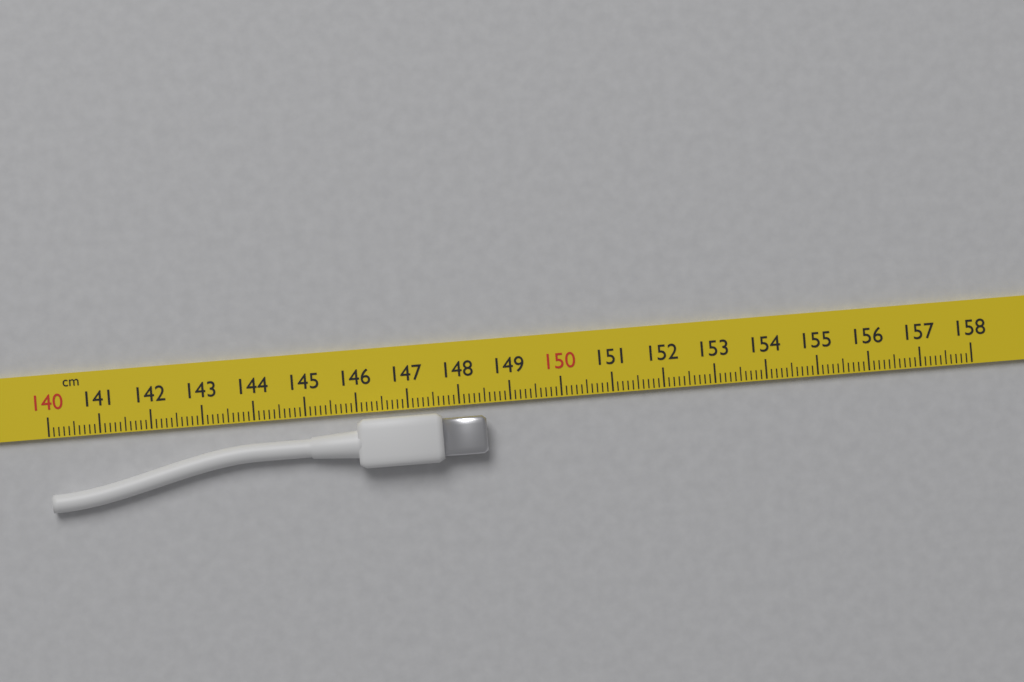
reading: 148.5 cm
